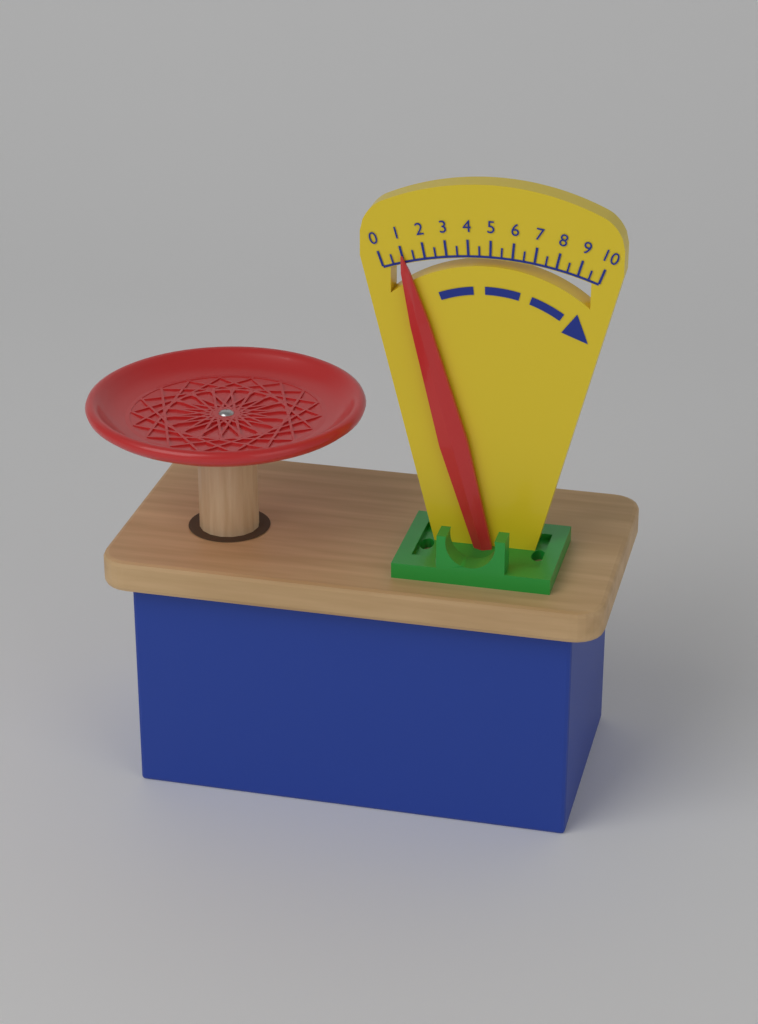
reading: 1.0 (no unit)
